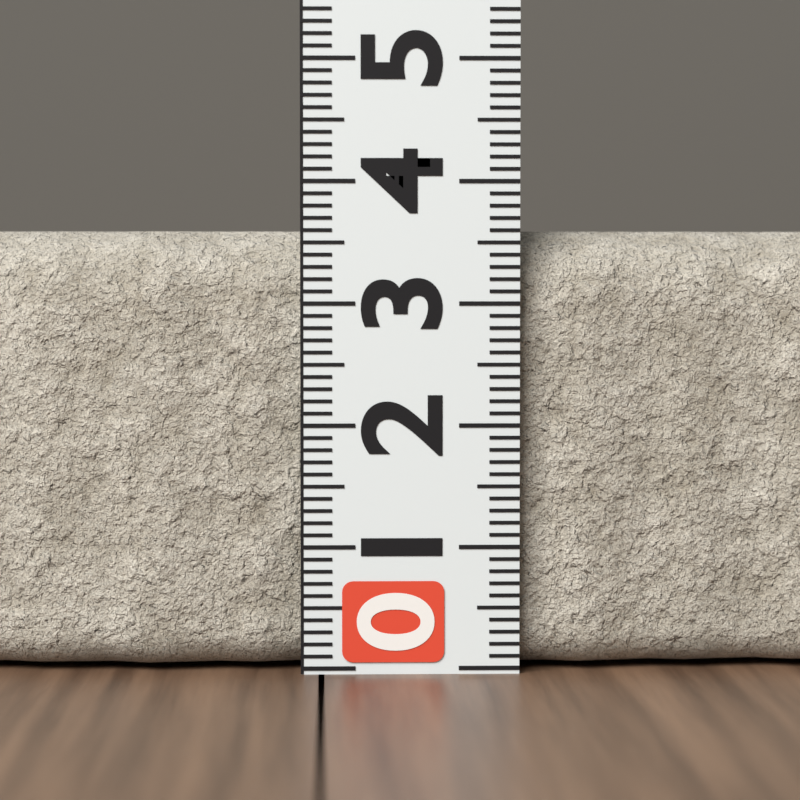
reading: 3.6 (no unit)
